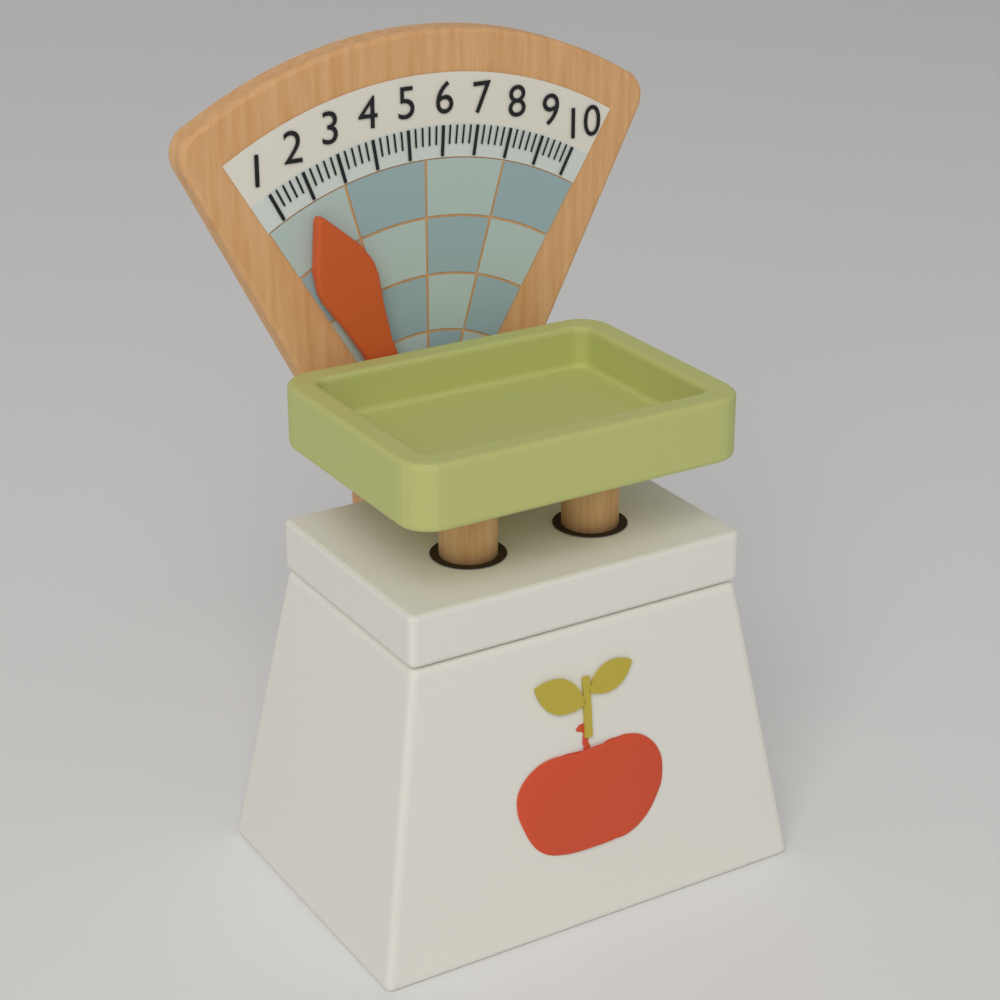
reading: 1.8 (no unit)
